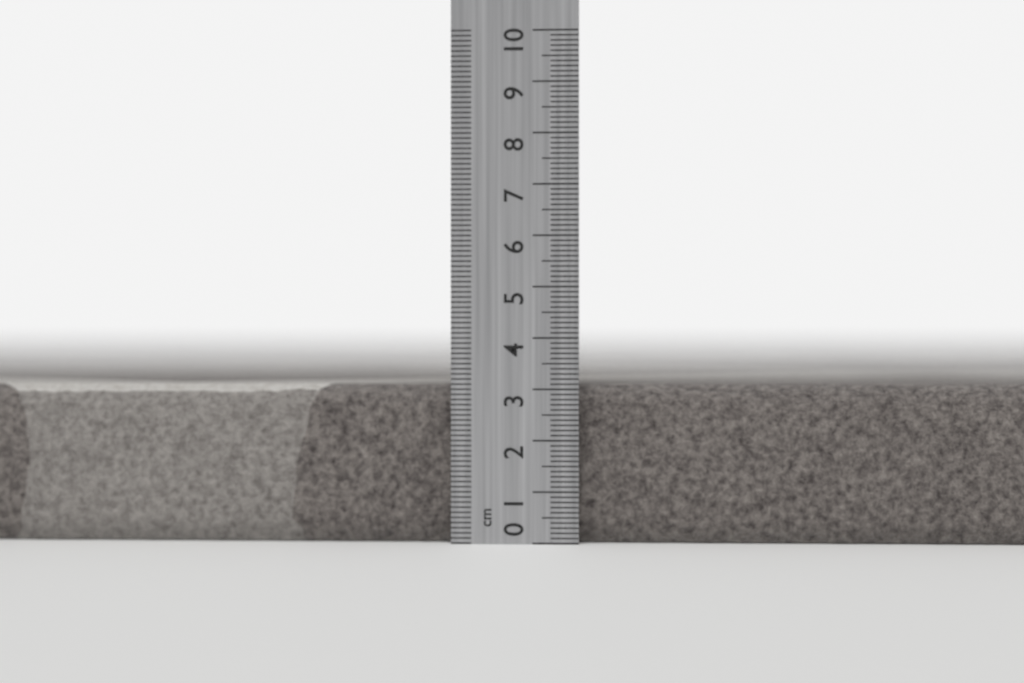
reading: 3.1 cm
